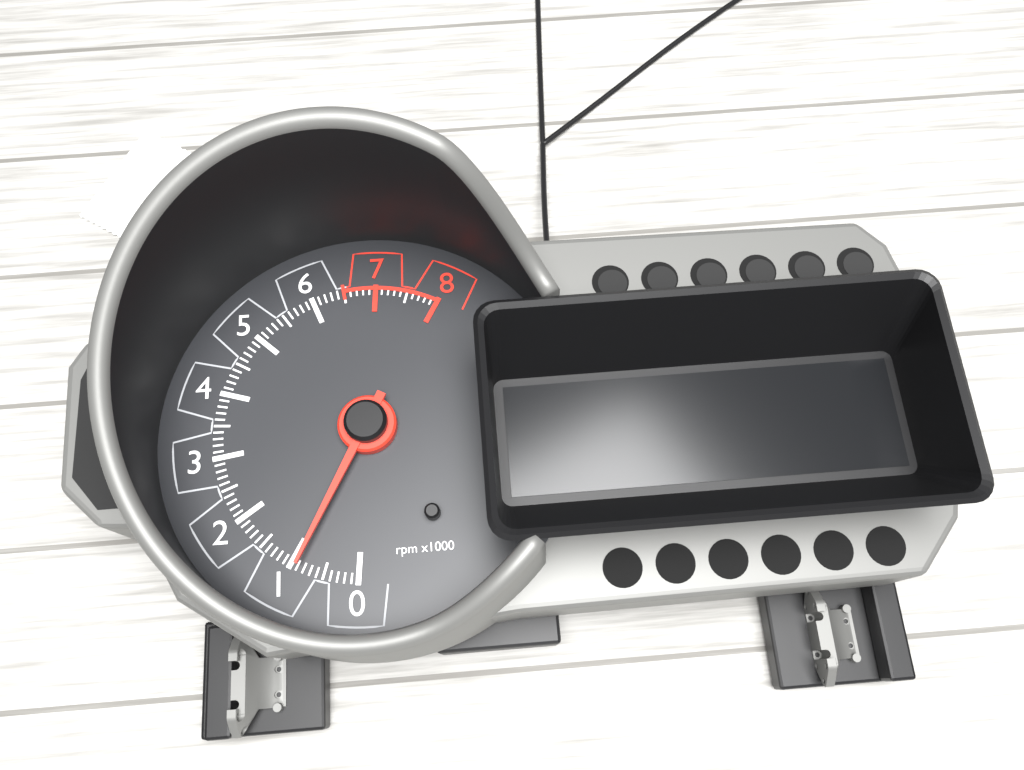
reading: 900 rpm
